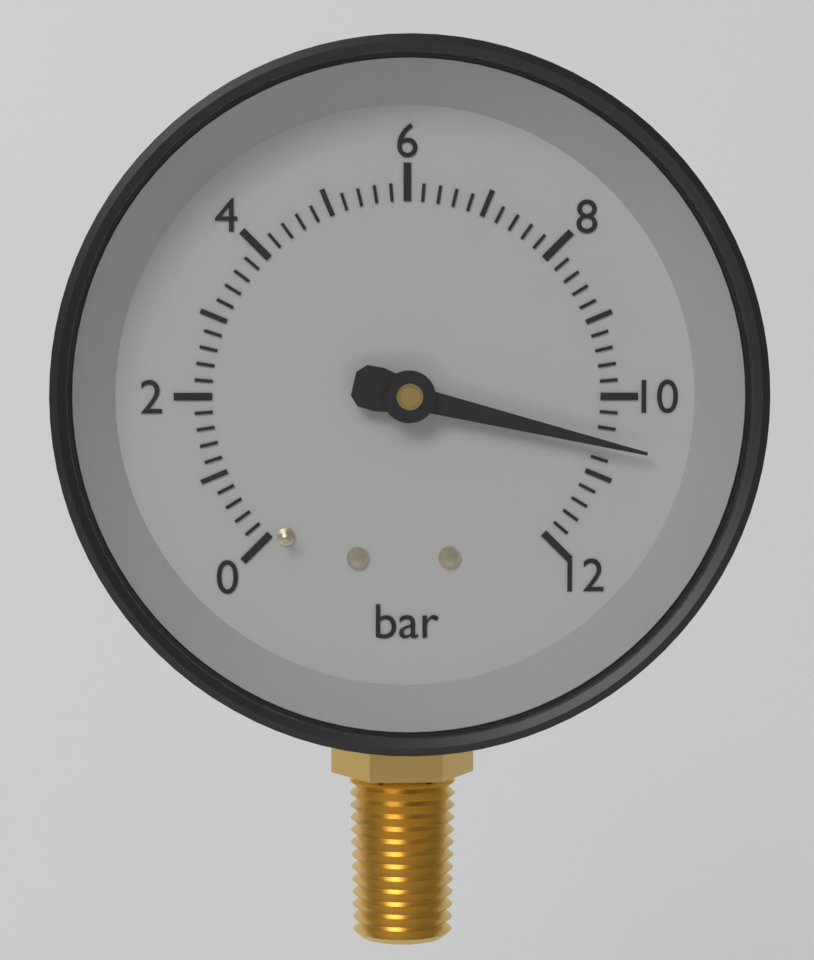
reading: 10.6 bar
